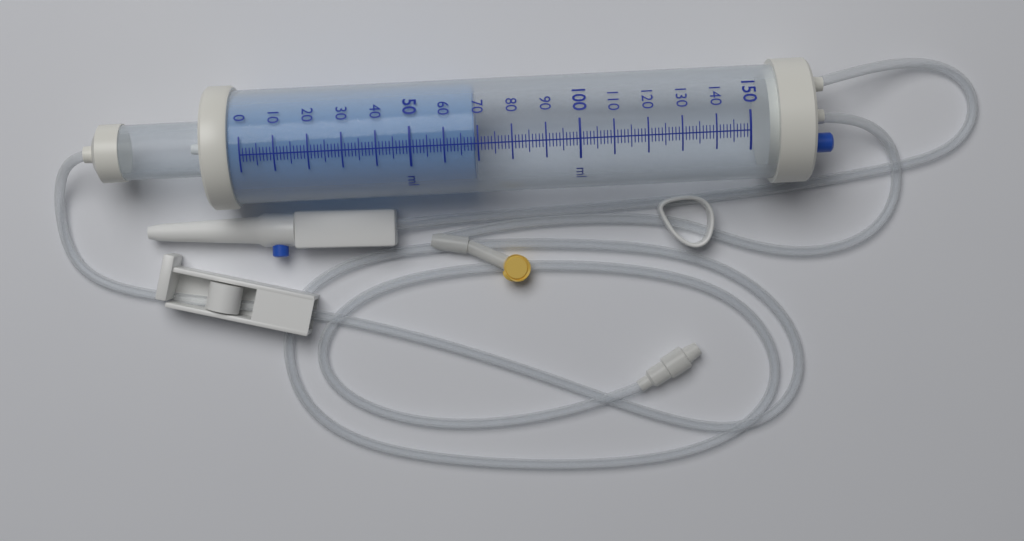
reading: 69 ml
